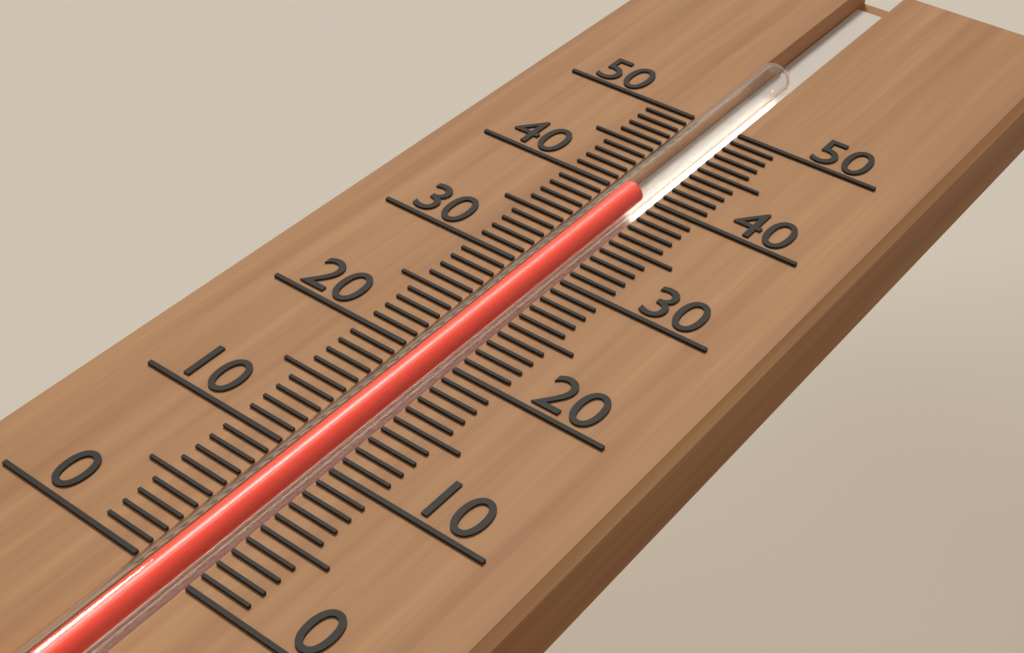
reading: 40 (no unit)
